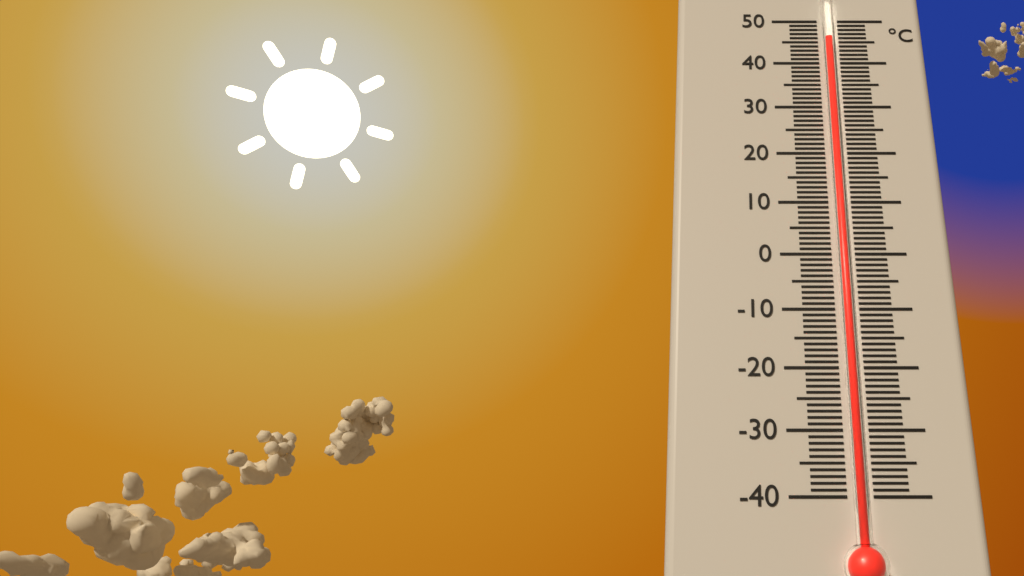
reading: 45 °C
